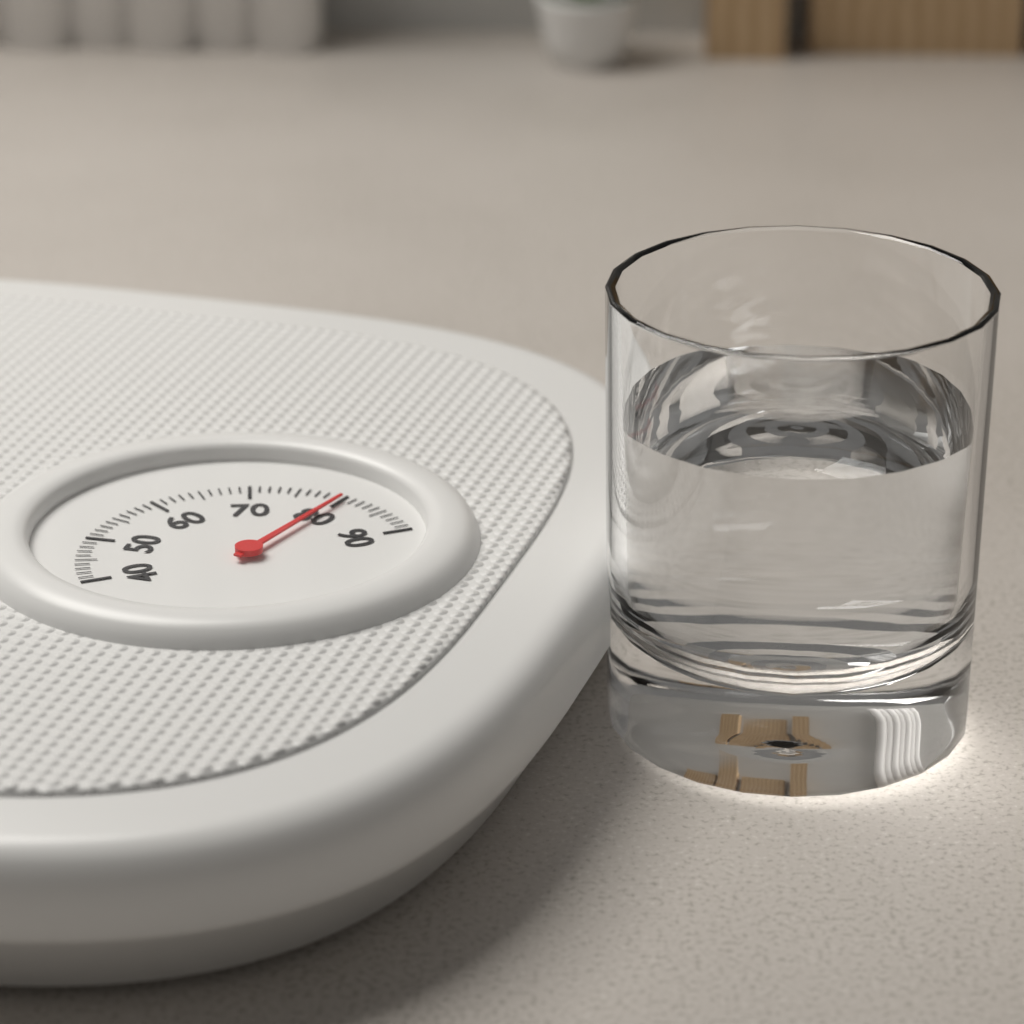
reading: 80 (no unit)
